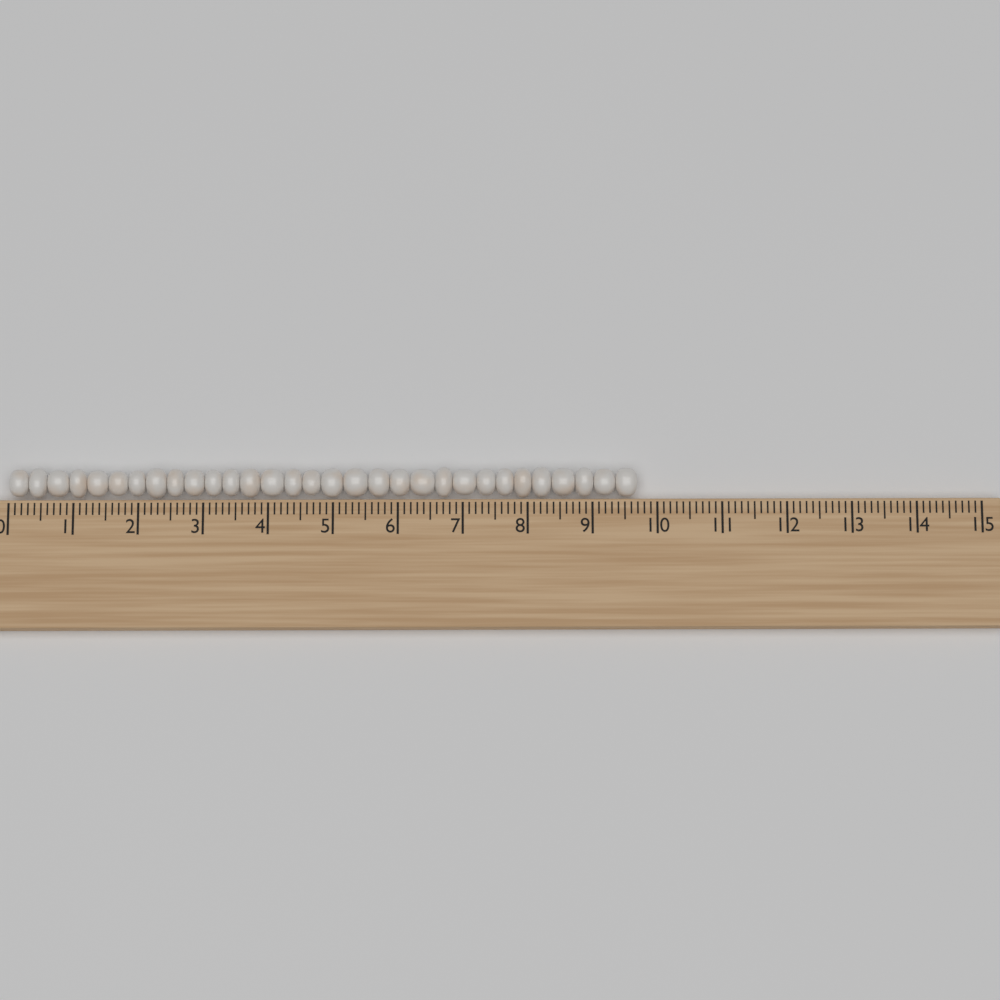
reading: 9.7 (no unit)
